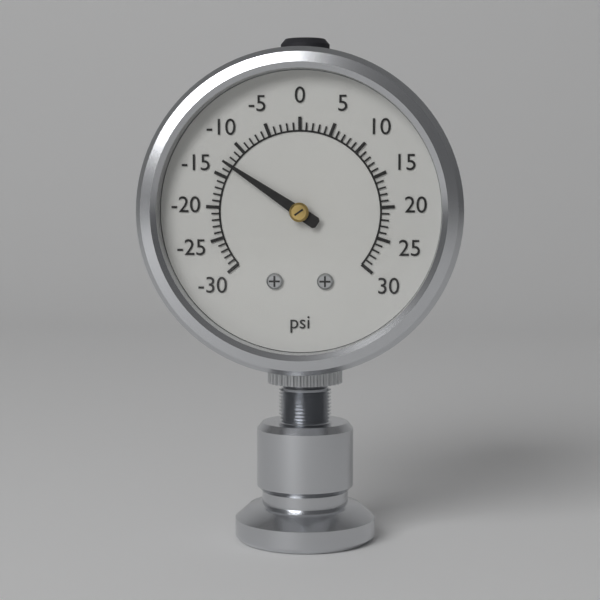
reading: -13 psi
